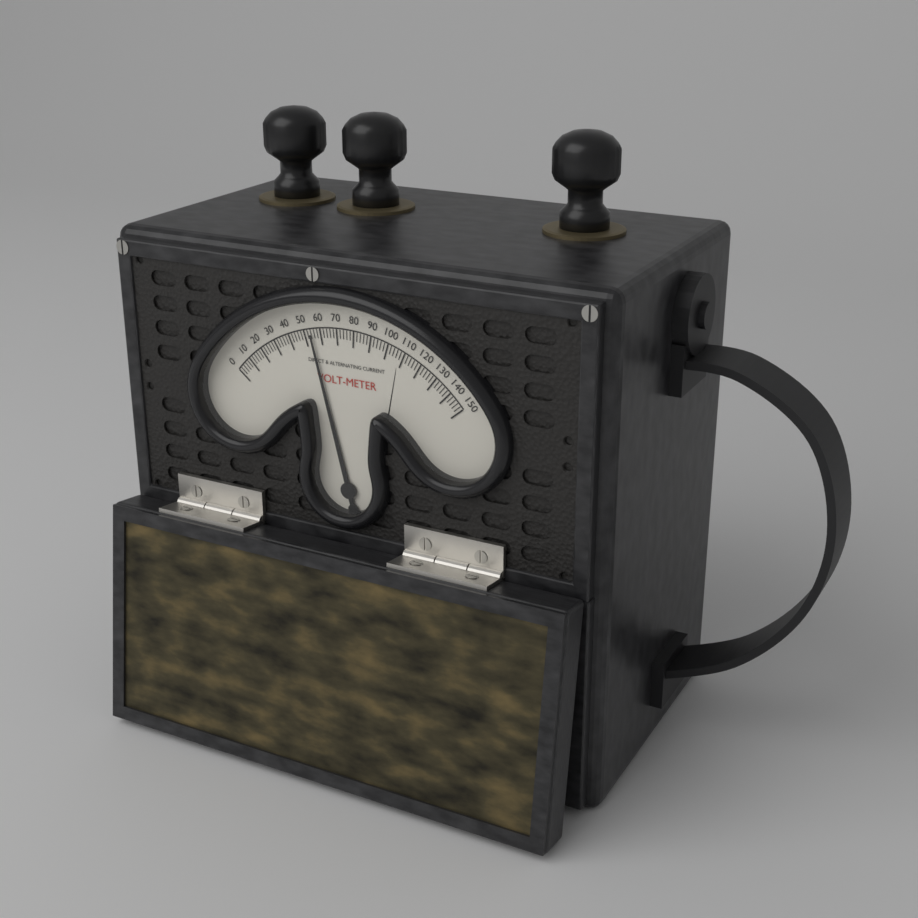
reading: 54 V
